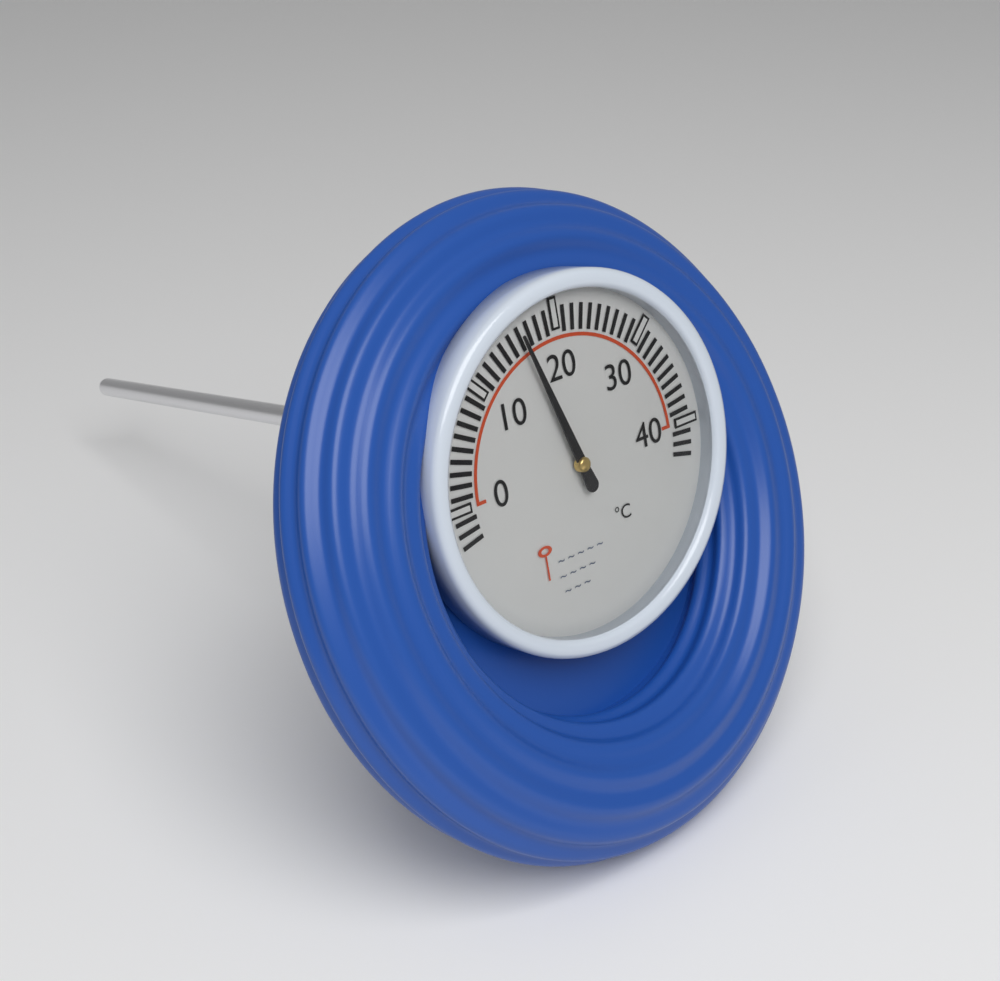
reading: 16 °C
